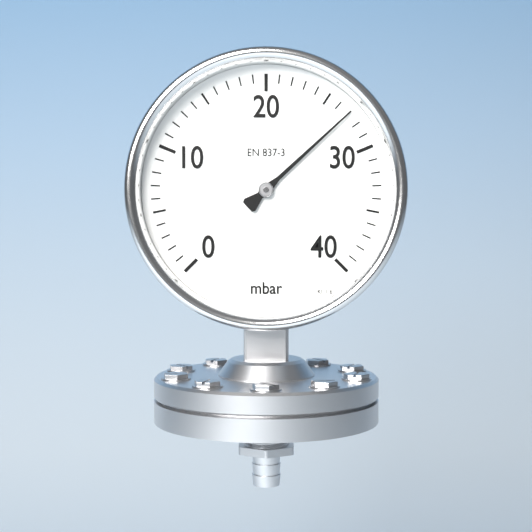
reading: 27 mbar
